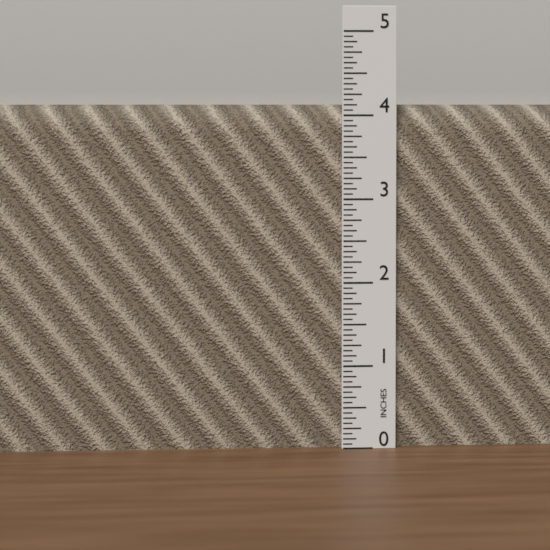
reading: 4.1250 in
